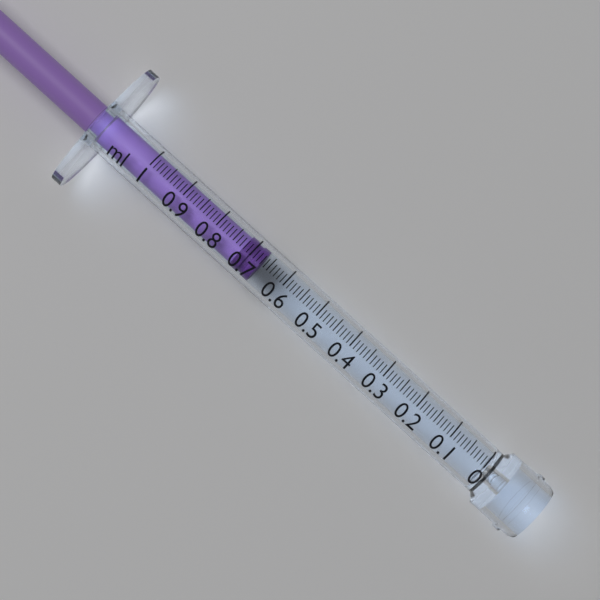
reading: 0.67 ml
